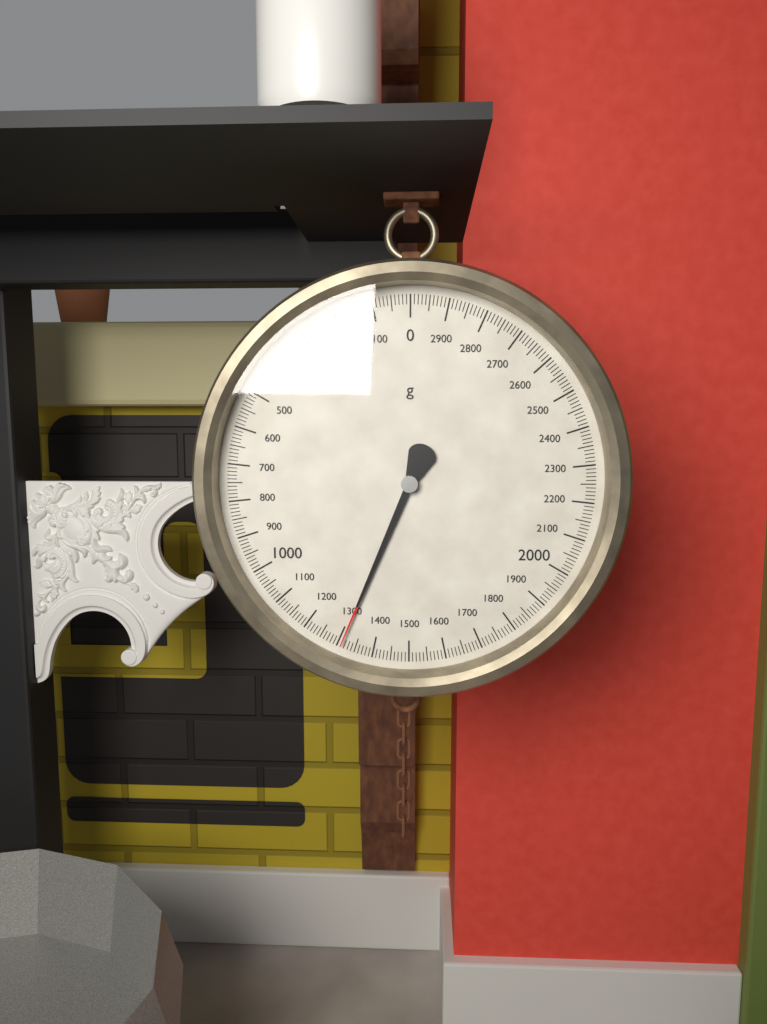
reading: 1310 g
